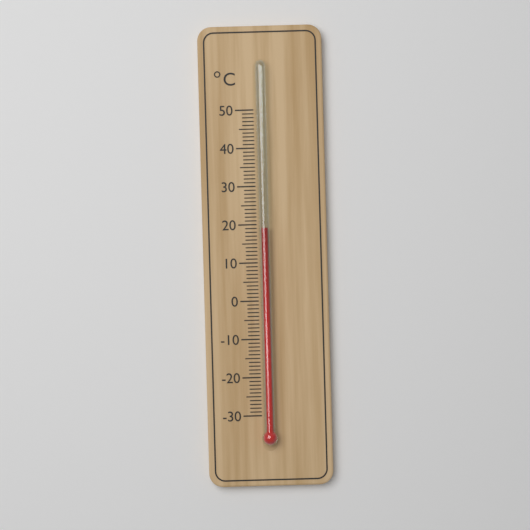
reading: 19 °C
